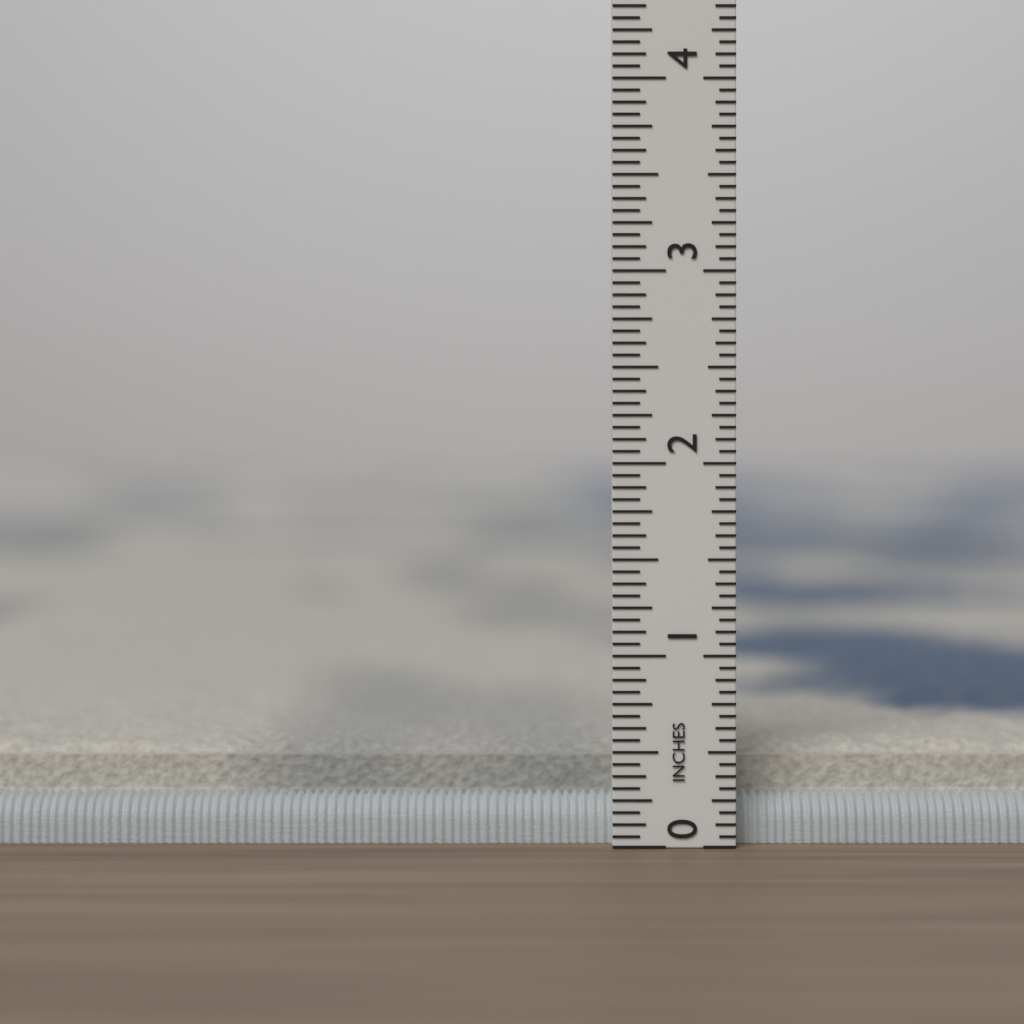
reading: 0.5000 in
